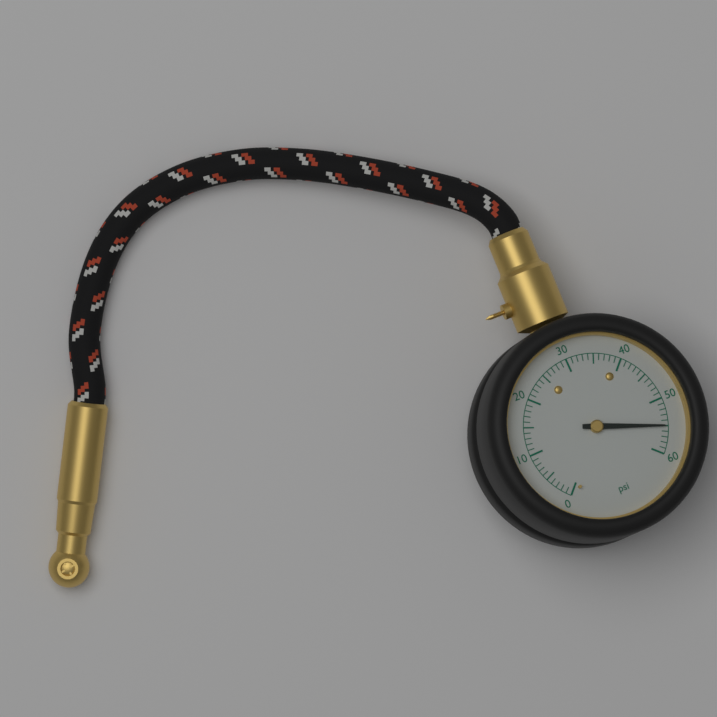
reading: 55 psi
